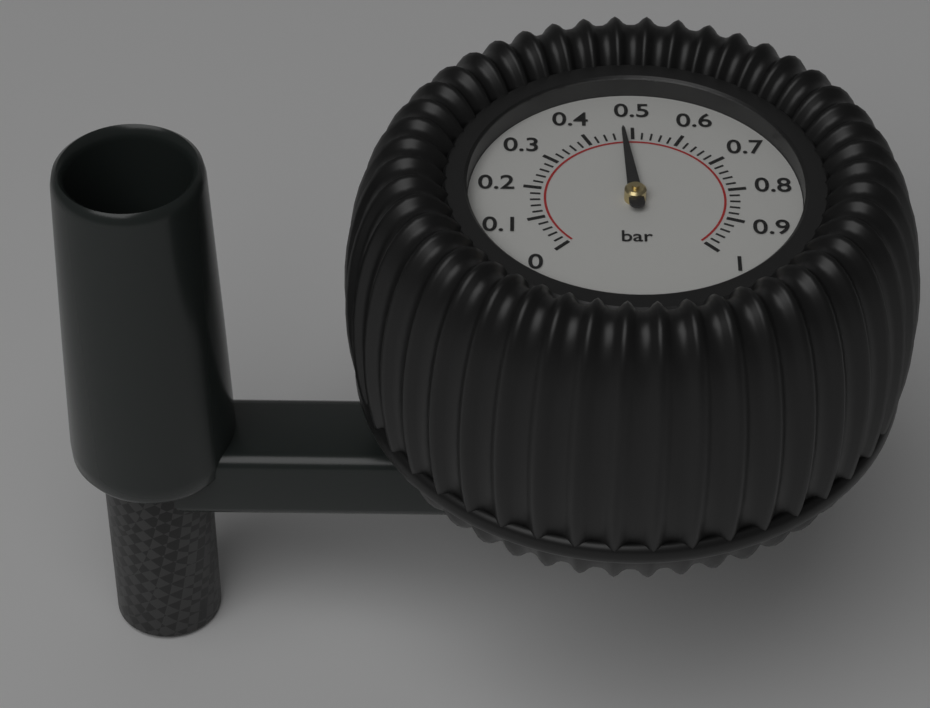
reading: 0.48 bar
